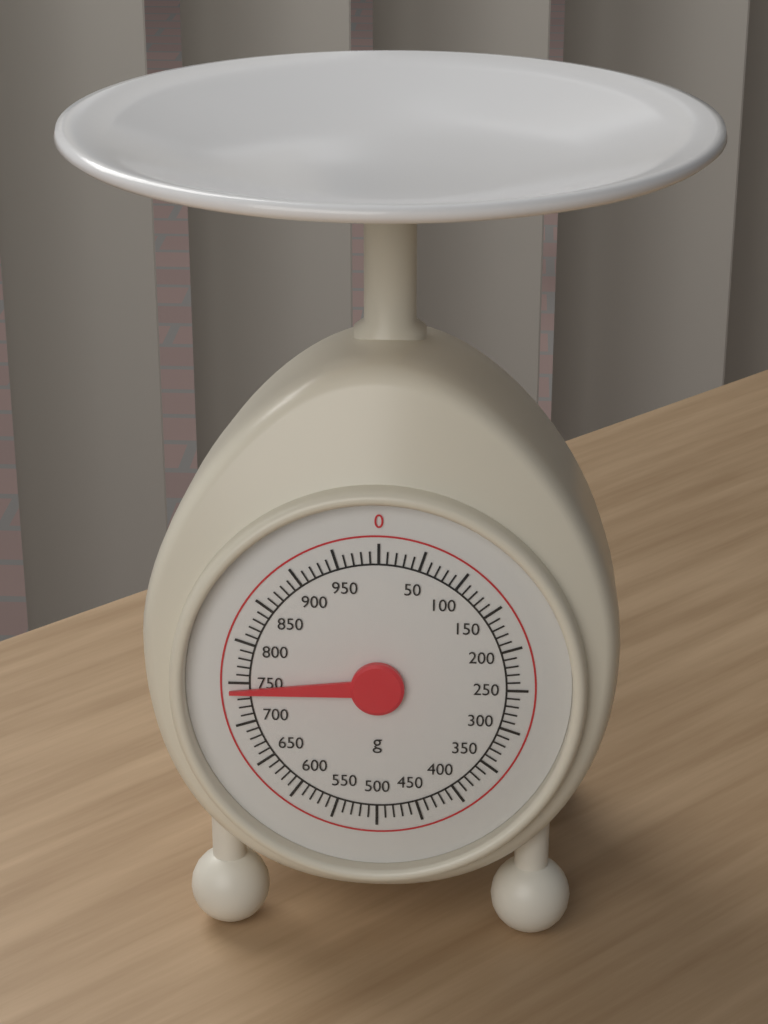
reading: 740 g
